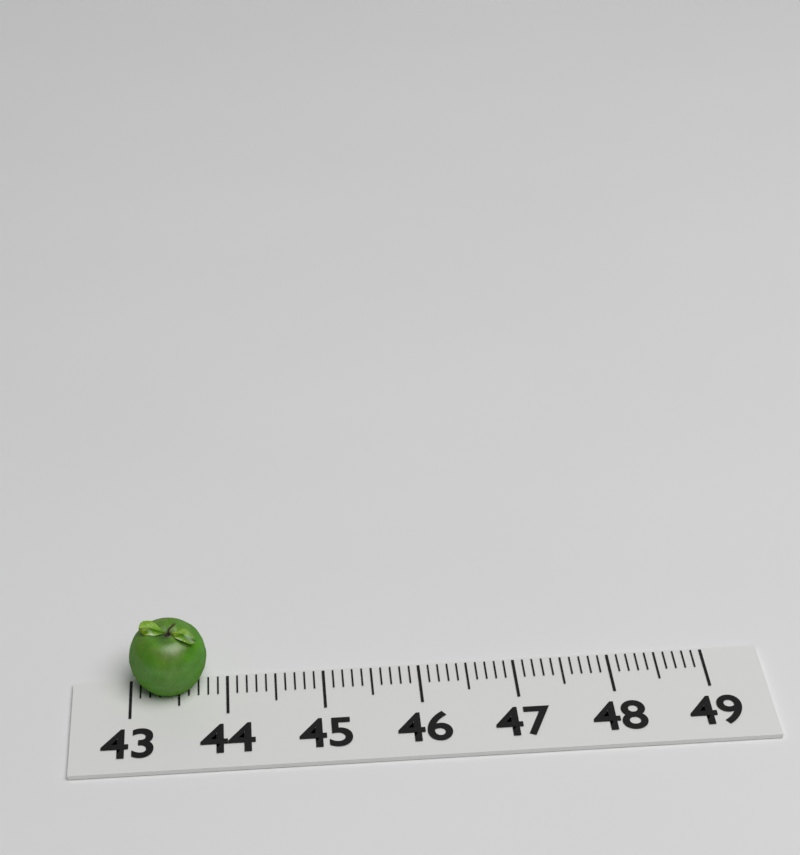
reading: 43.8 (no unit)
